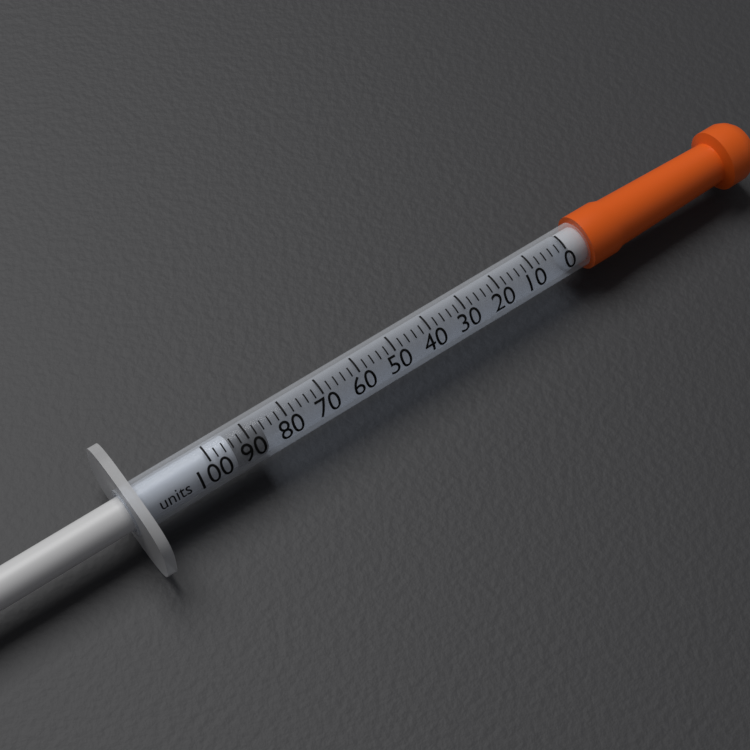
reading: 86 units
